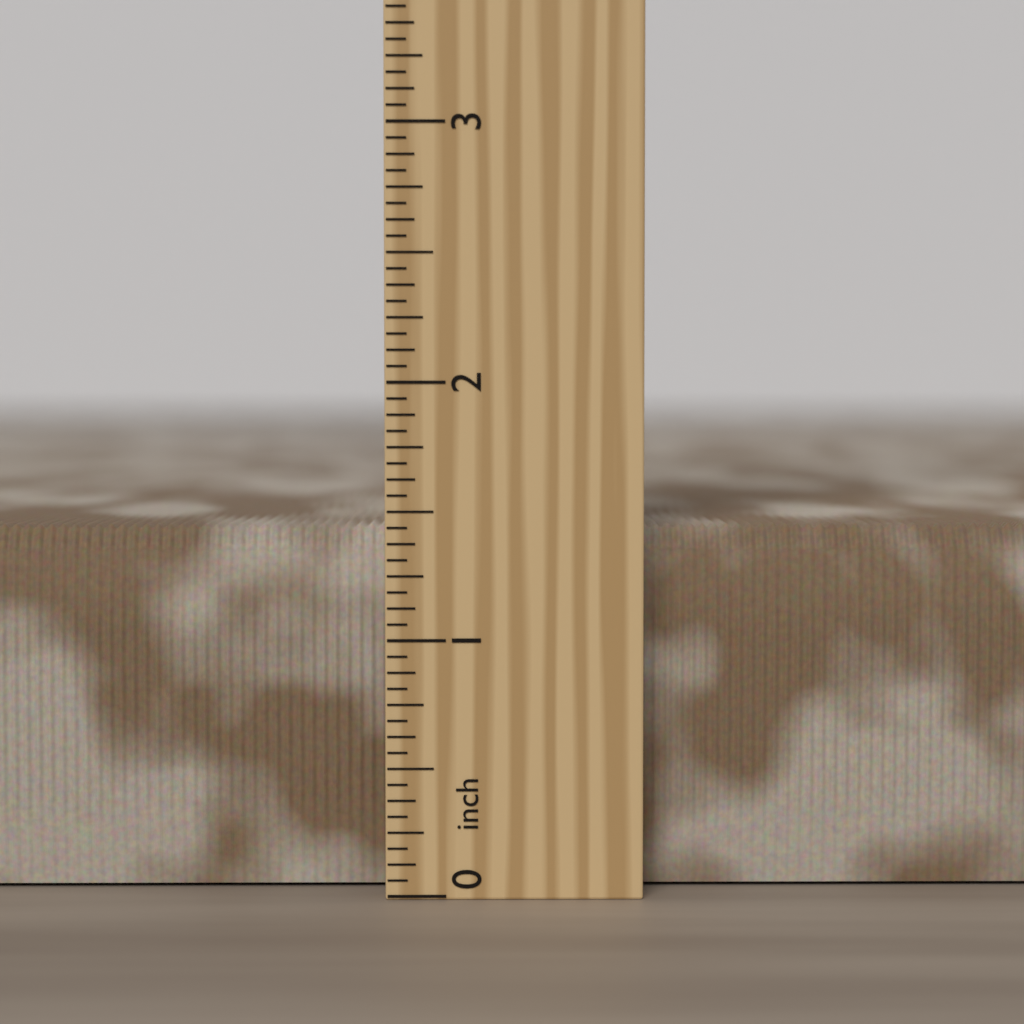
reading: 1.4375 inch
